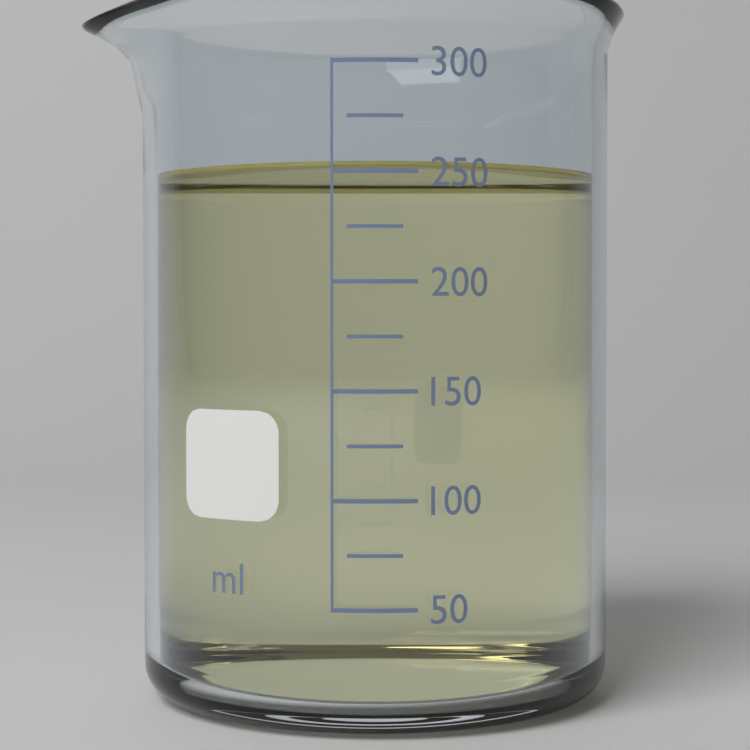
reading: 255 ml
